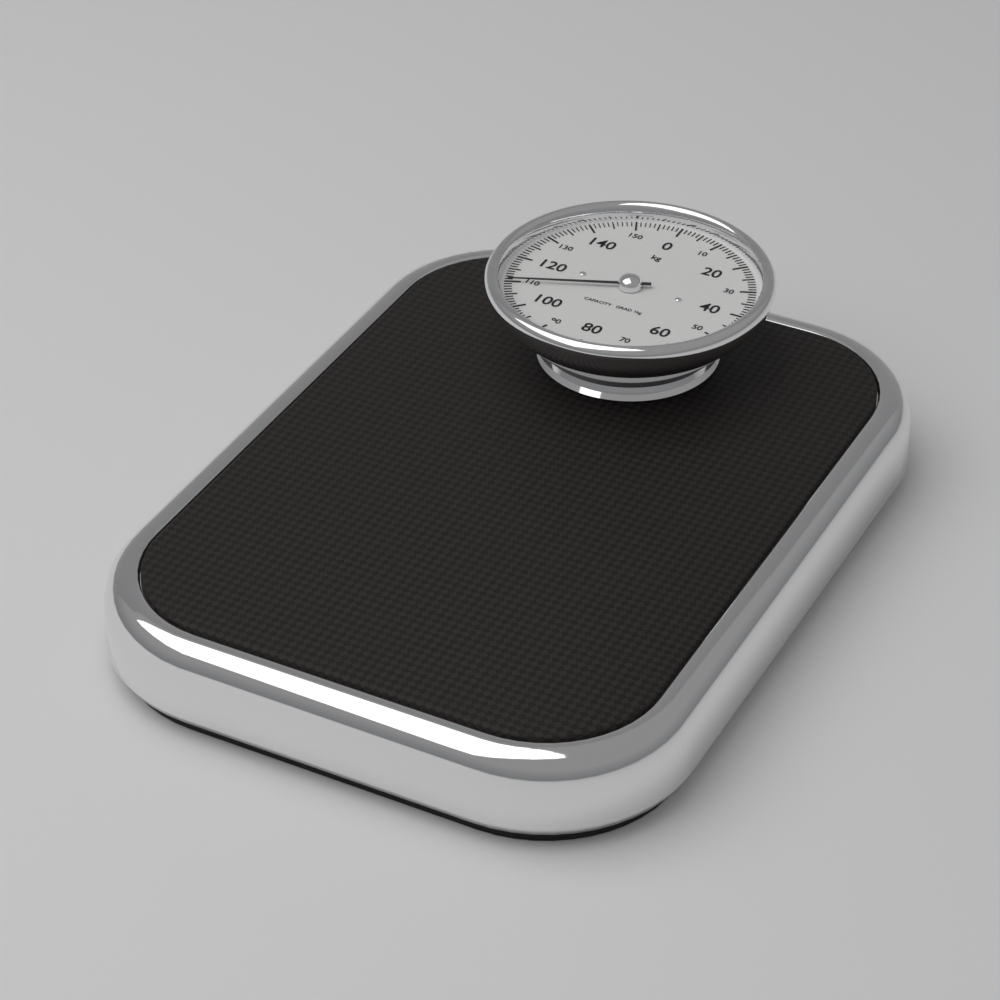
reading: 110 kg
